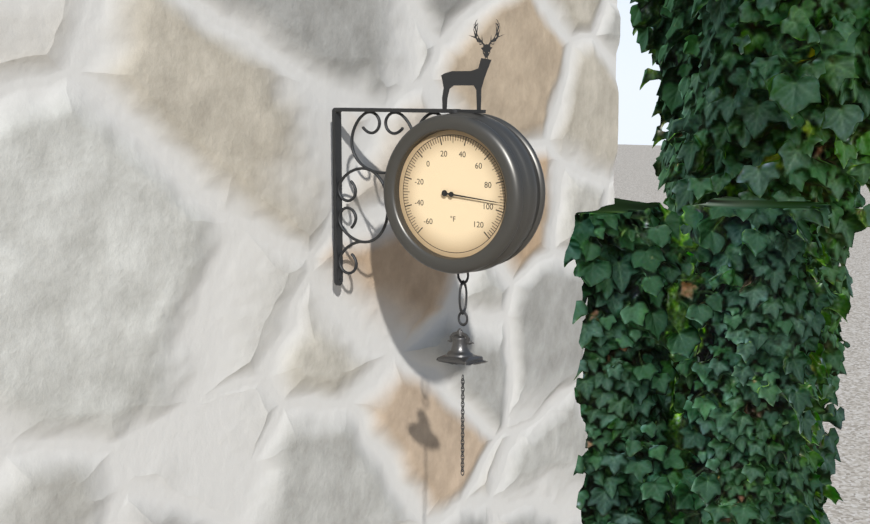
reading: 94 °F
